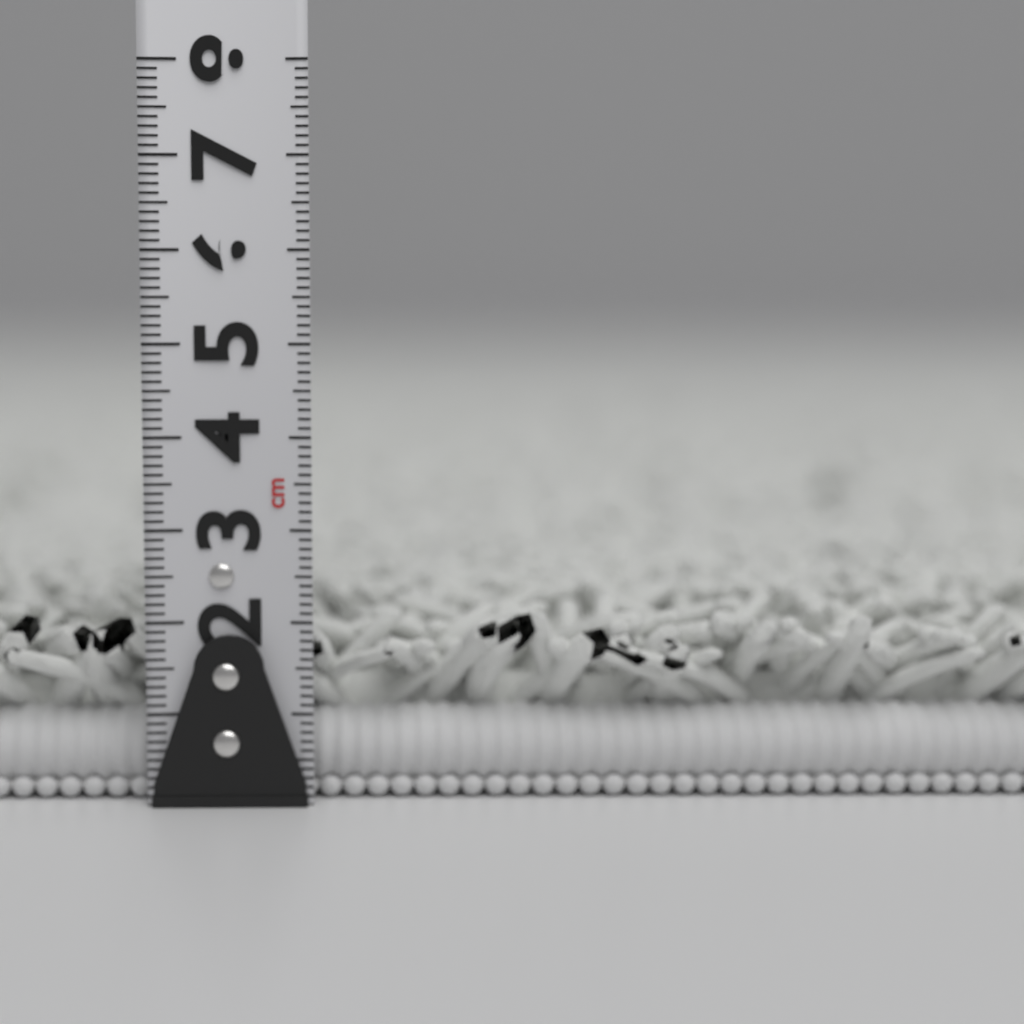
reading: 2.1 cm
